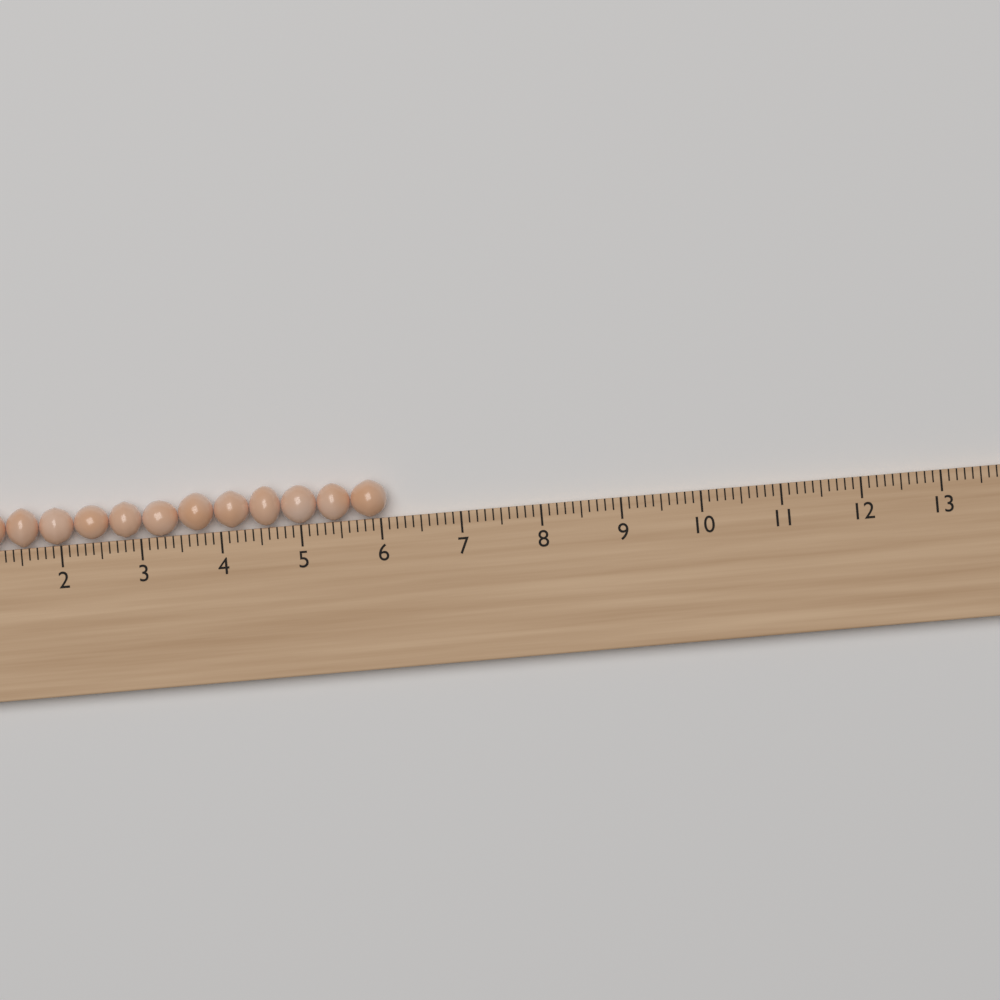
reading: 6.1 cm
